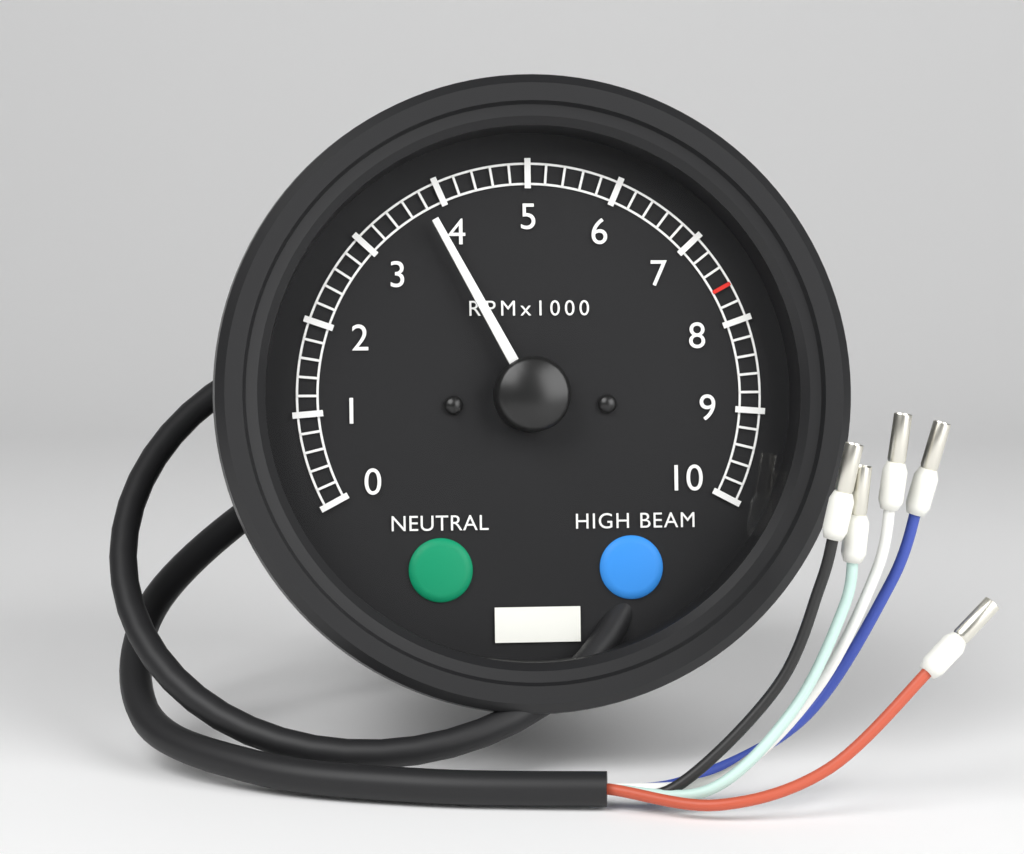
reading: 3800 RPM
